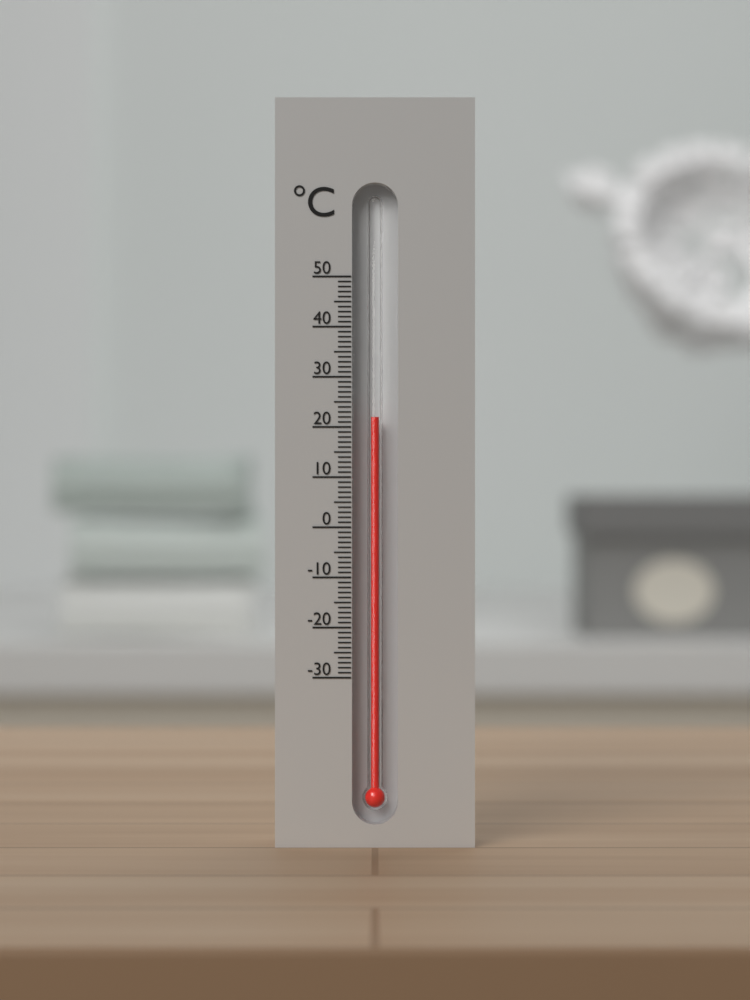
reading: 22 °C
